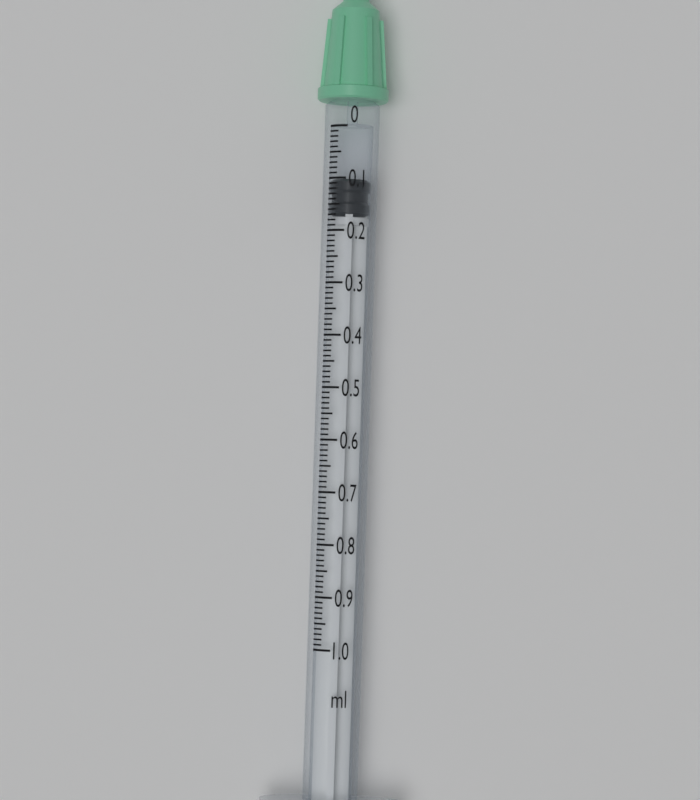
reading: 0.10 ml
